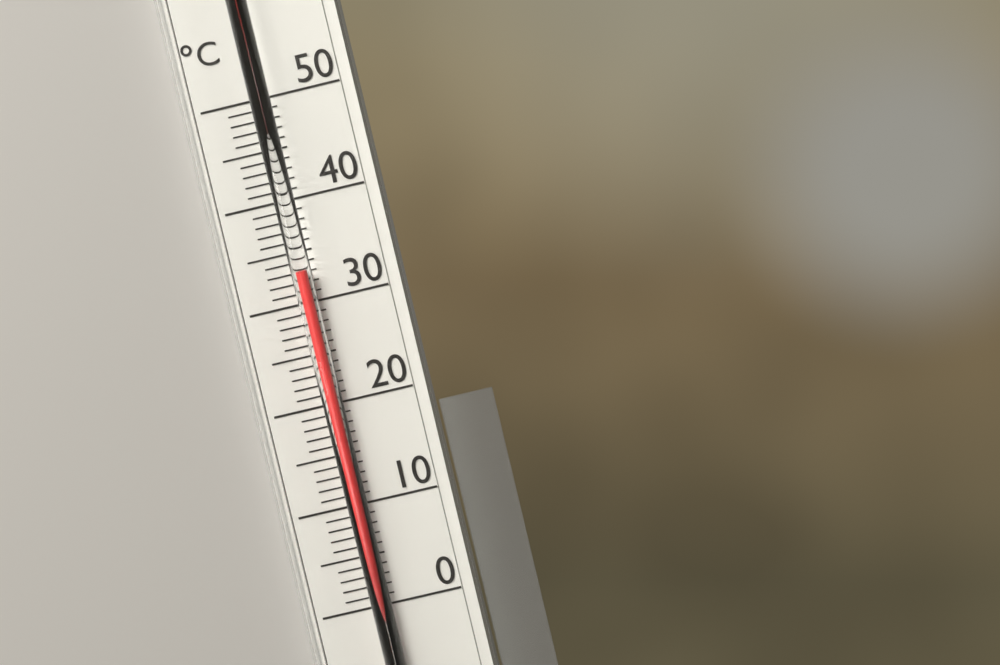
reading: 33 °C
